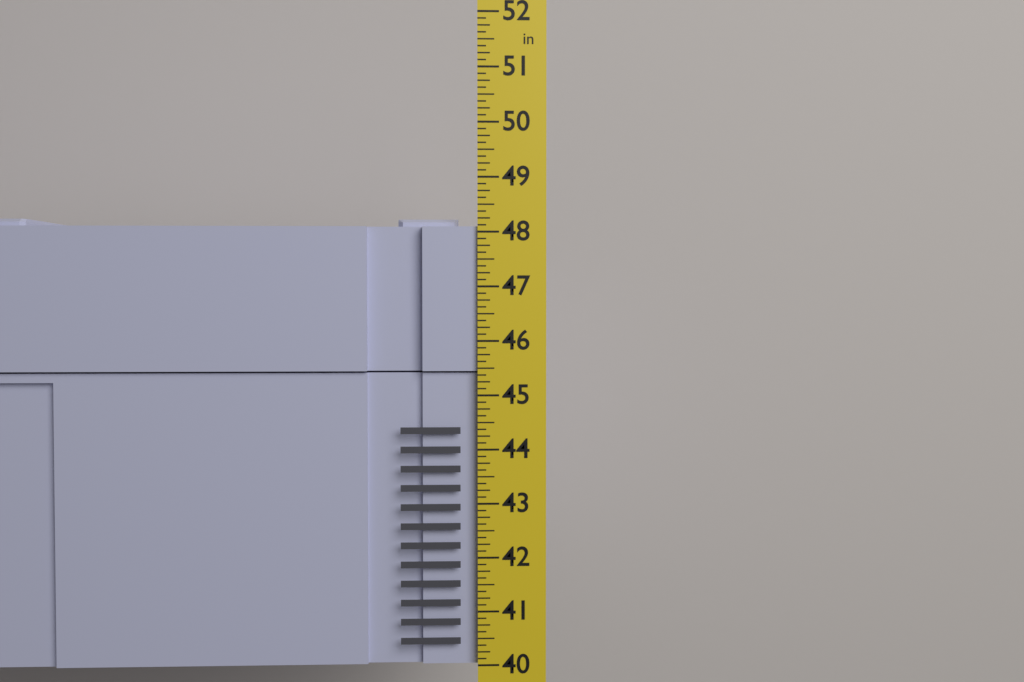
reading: 48.250 in
